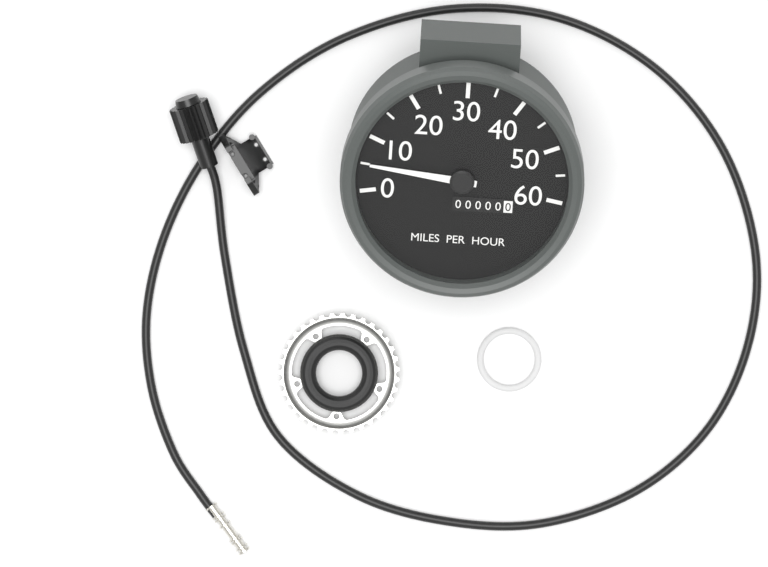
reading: 5 mph
